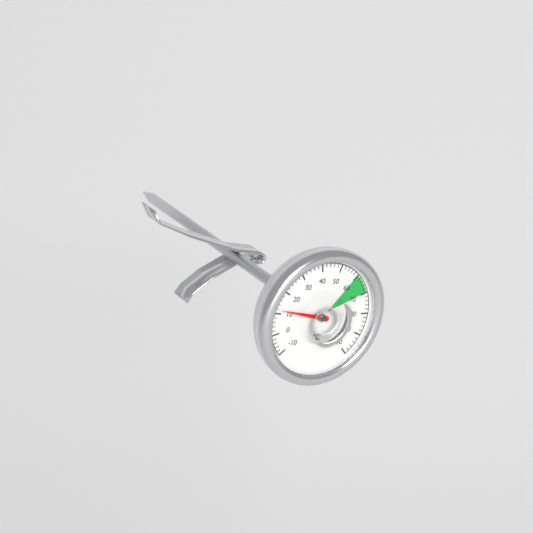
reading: 12 °C
